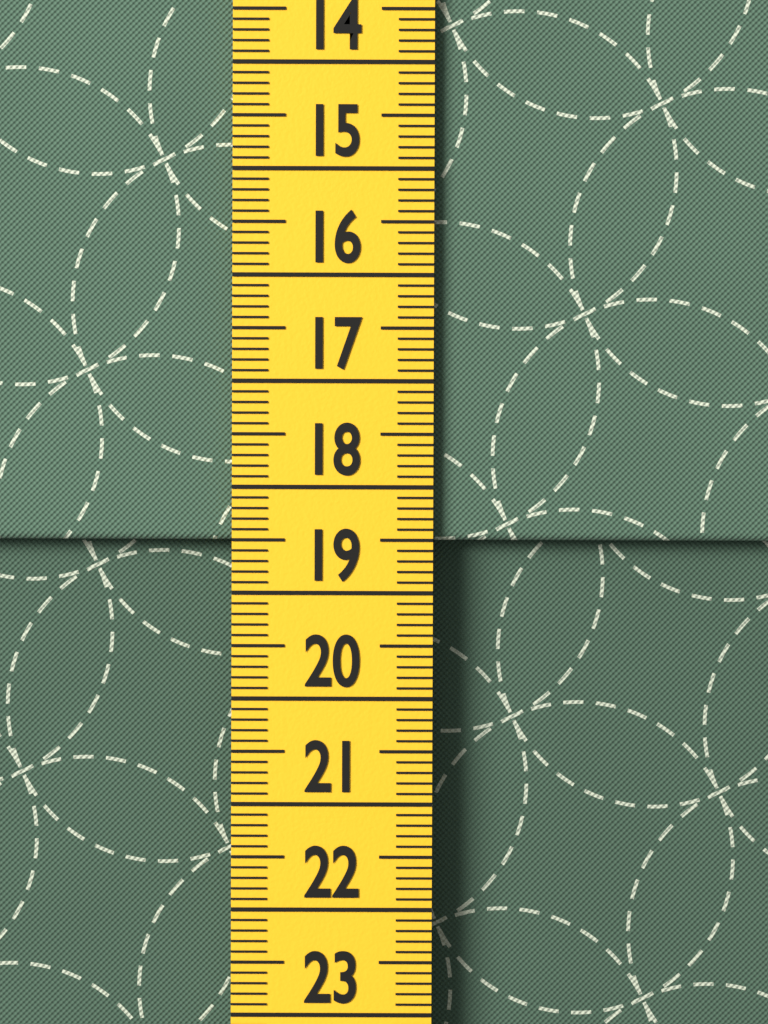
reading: 18.5 cm
